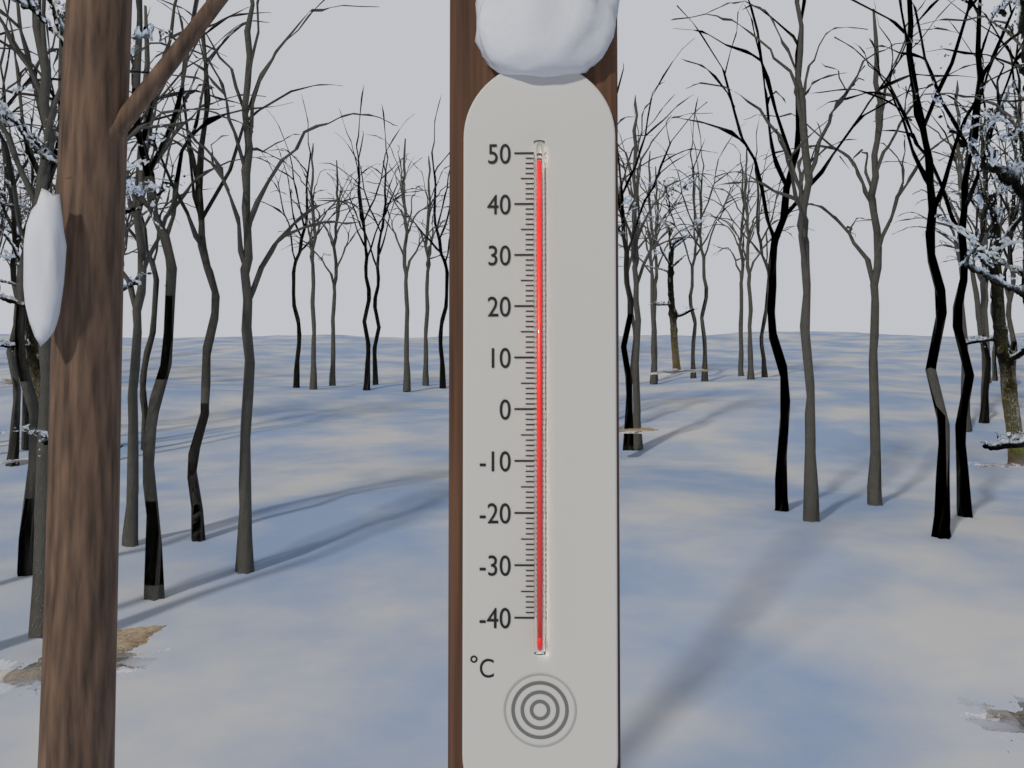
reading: 48 °C
